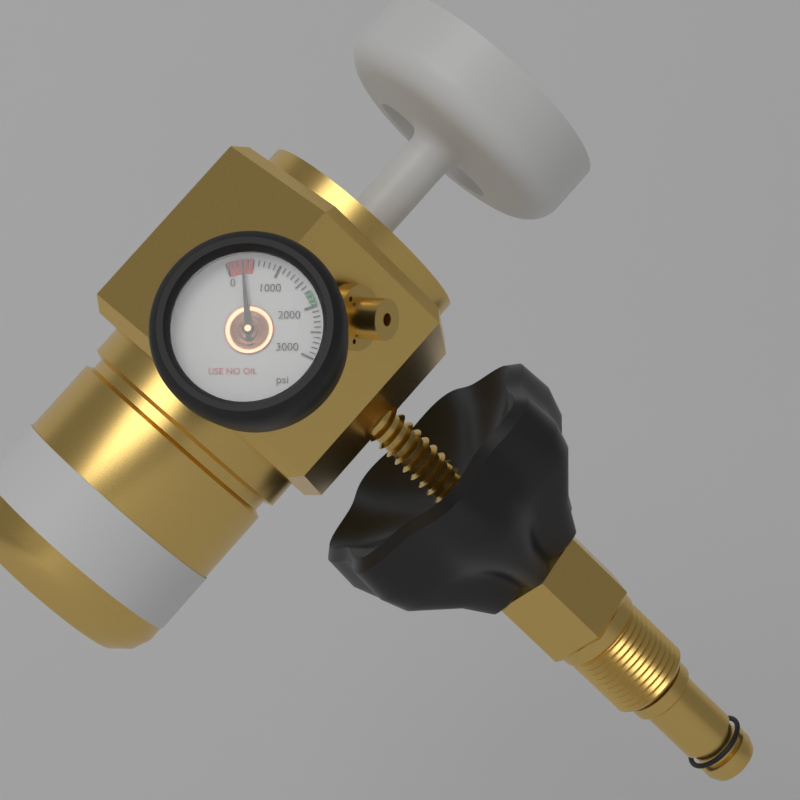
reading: 300 psi
